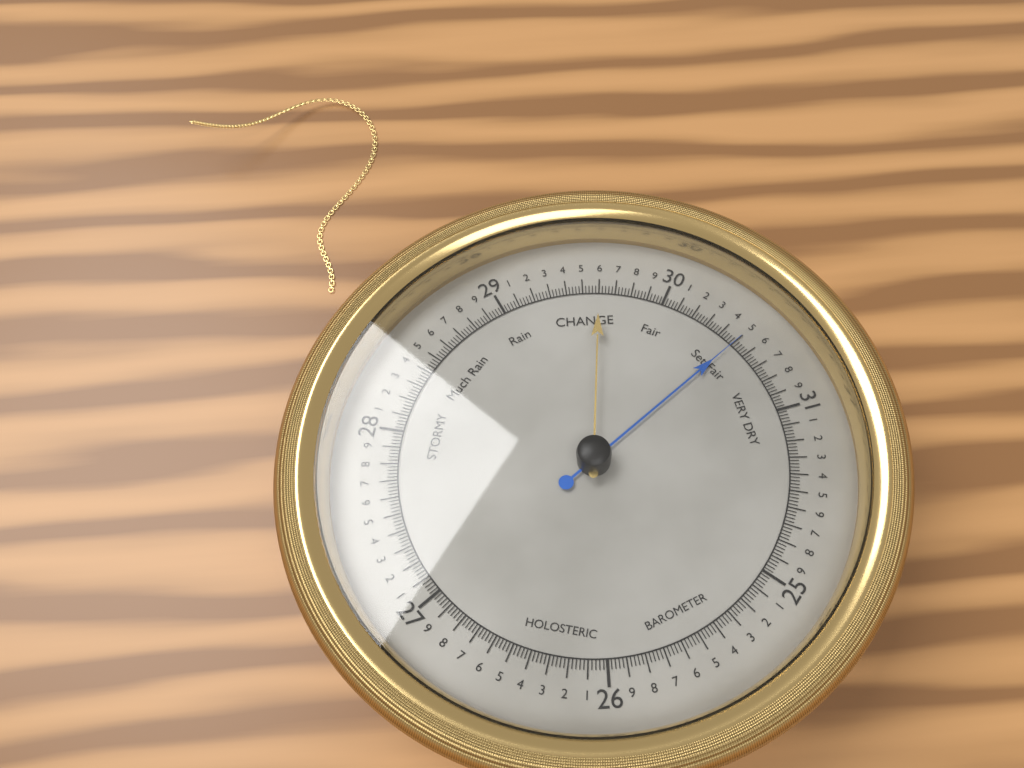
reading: 30.50 (no unit)
